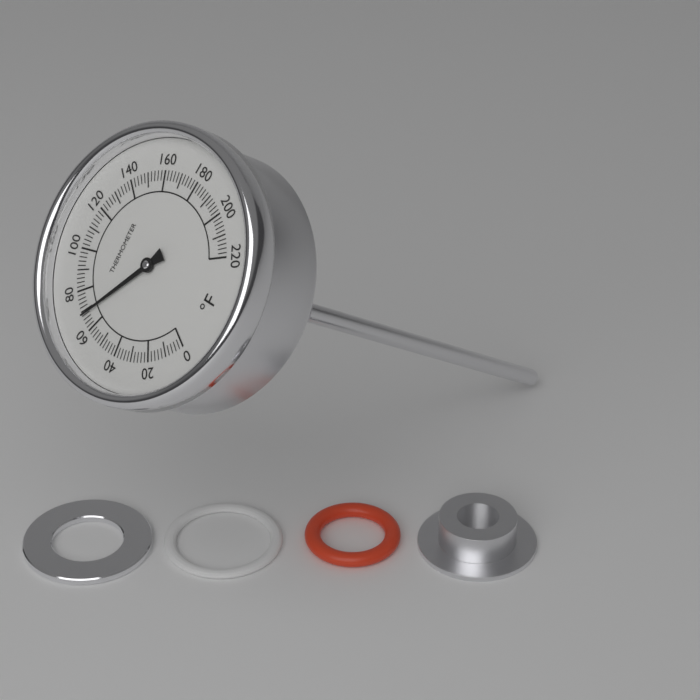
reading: 68 °F
